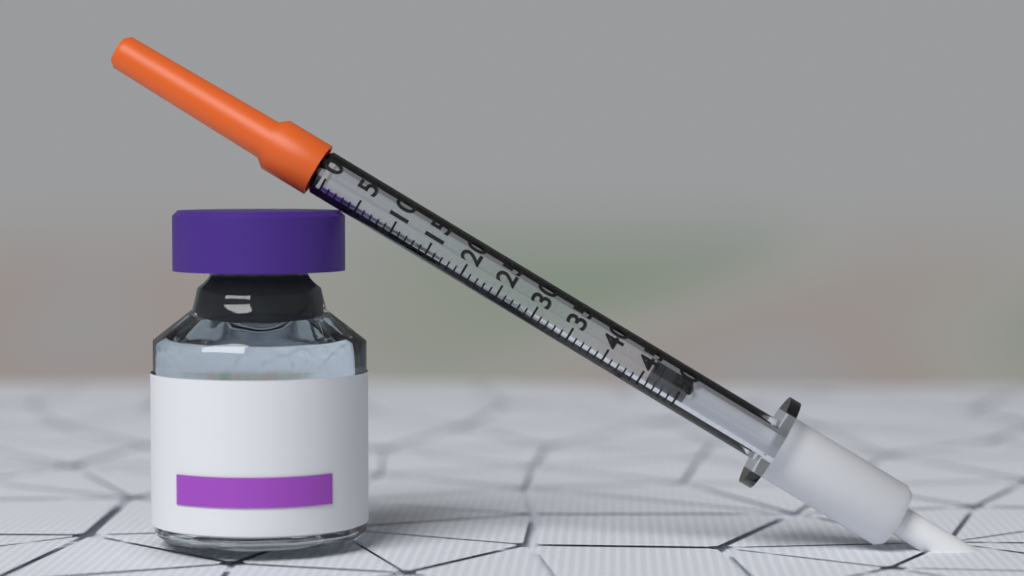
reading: 46 (no unit)
